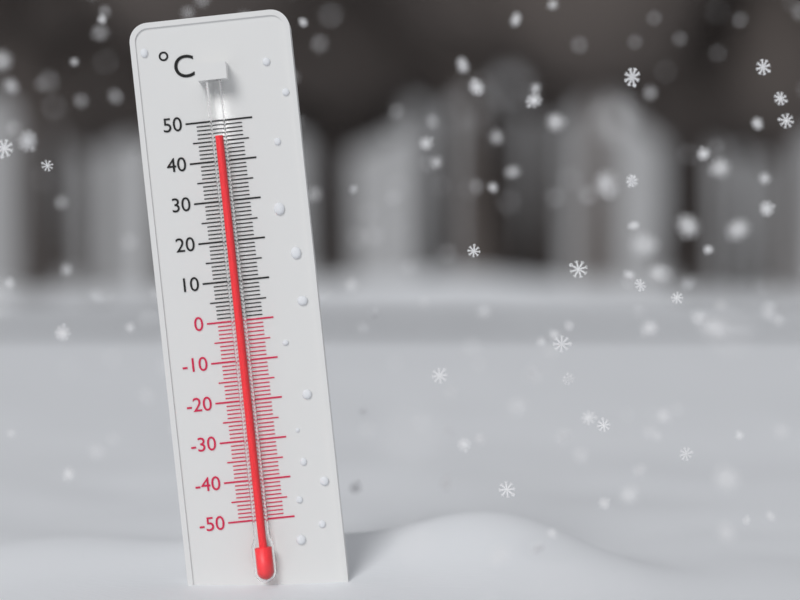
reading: 46 °C
